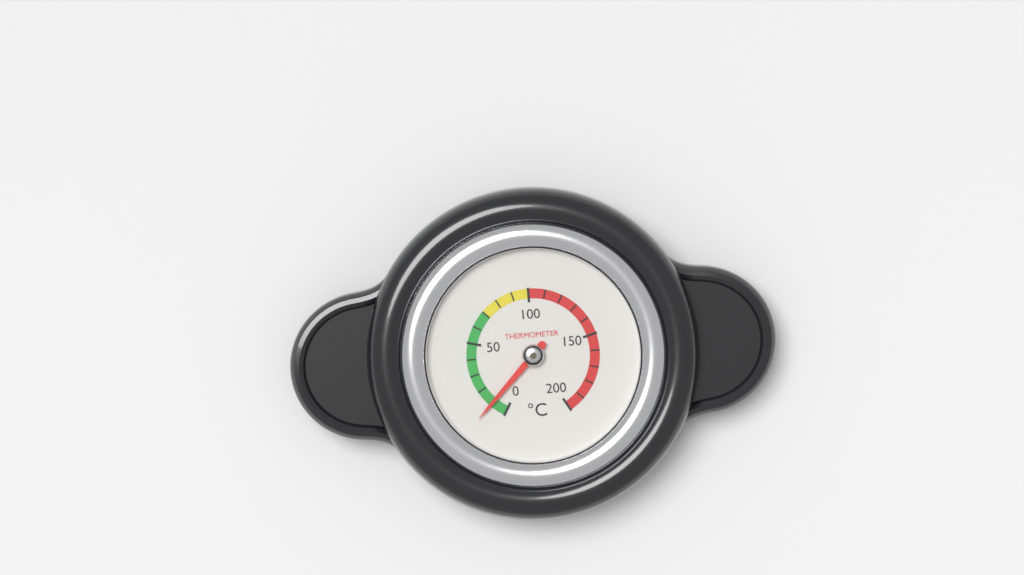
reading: 10 °C
